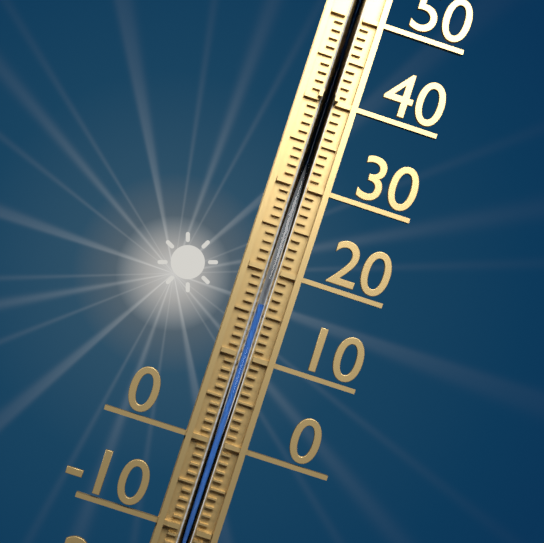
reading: 16 °C
